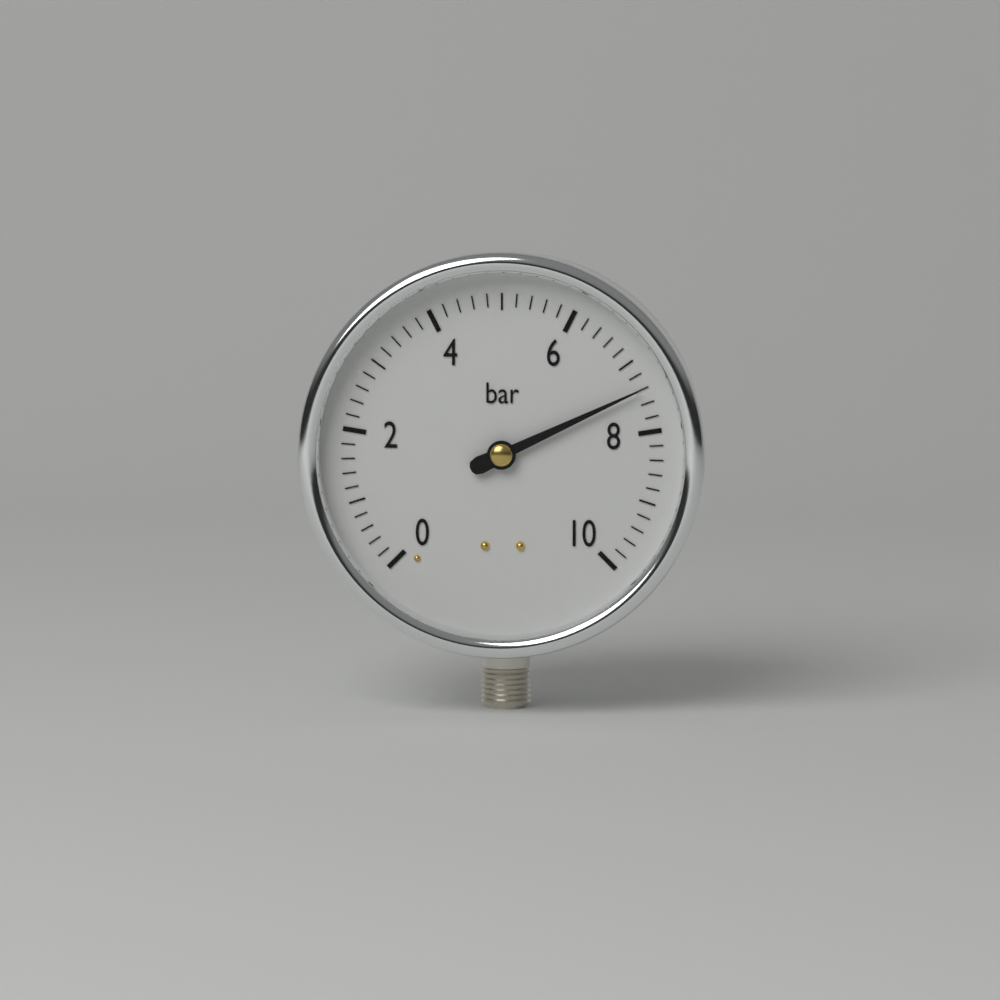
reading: 7.4 bar
